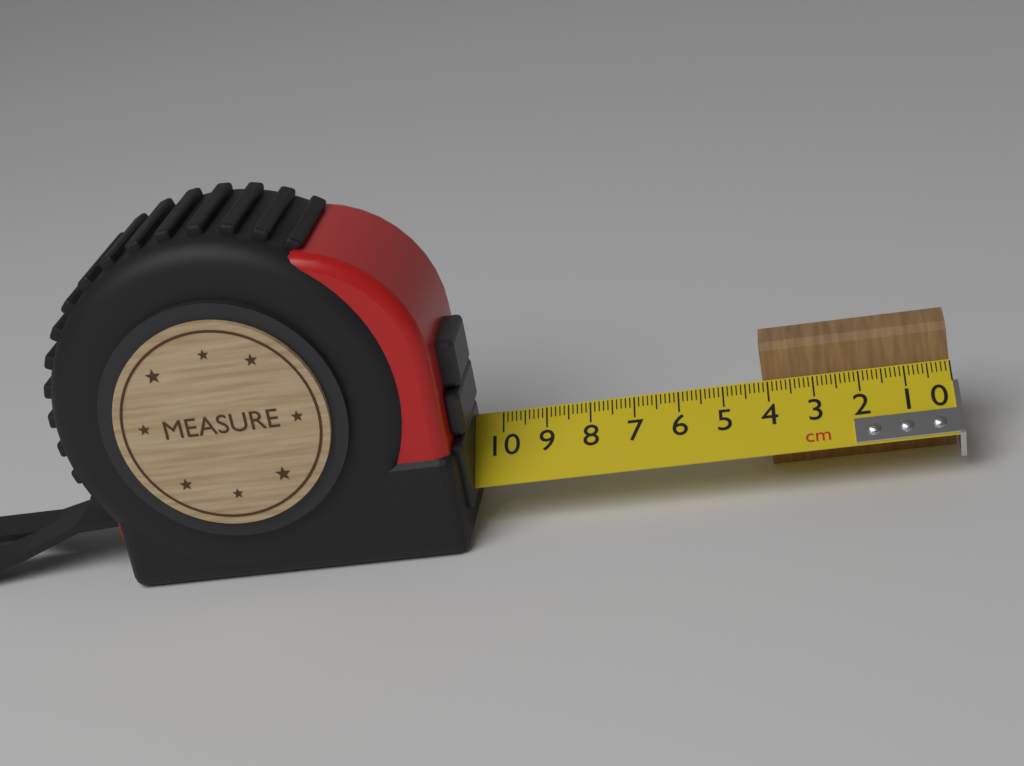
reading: 4.1 cm
